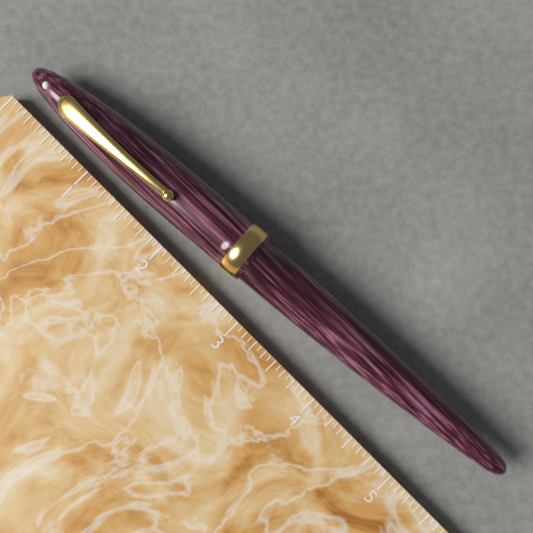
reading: 5.6875 (no unit)
